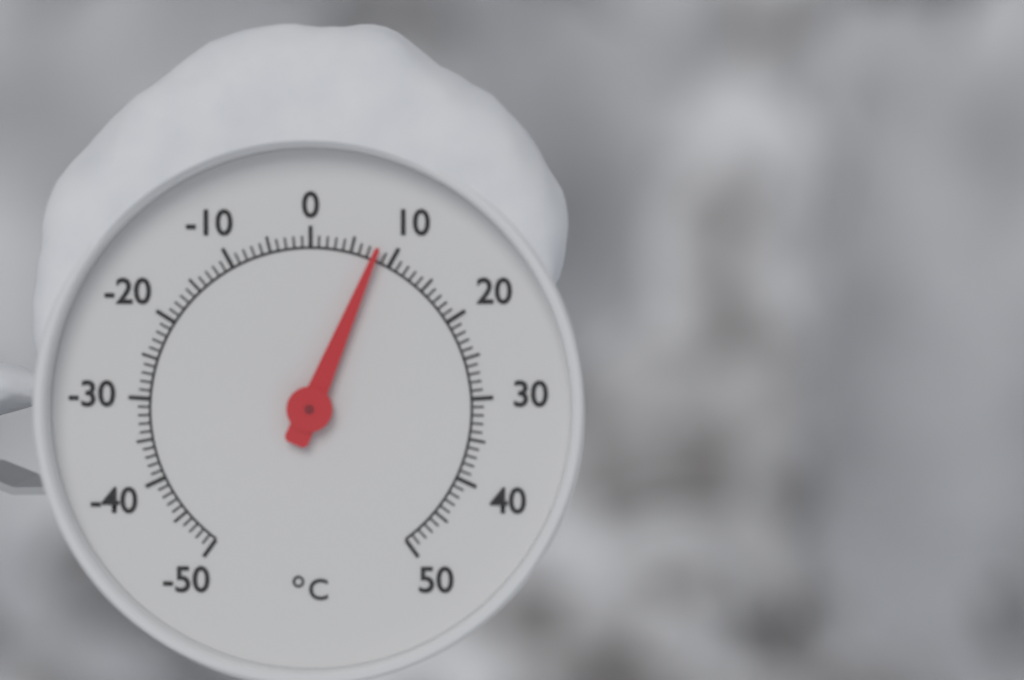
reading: 8 °C
